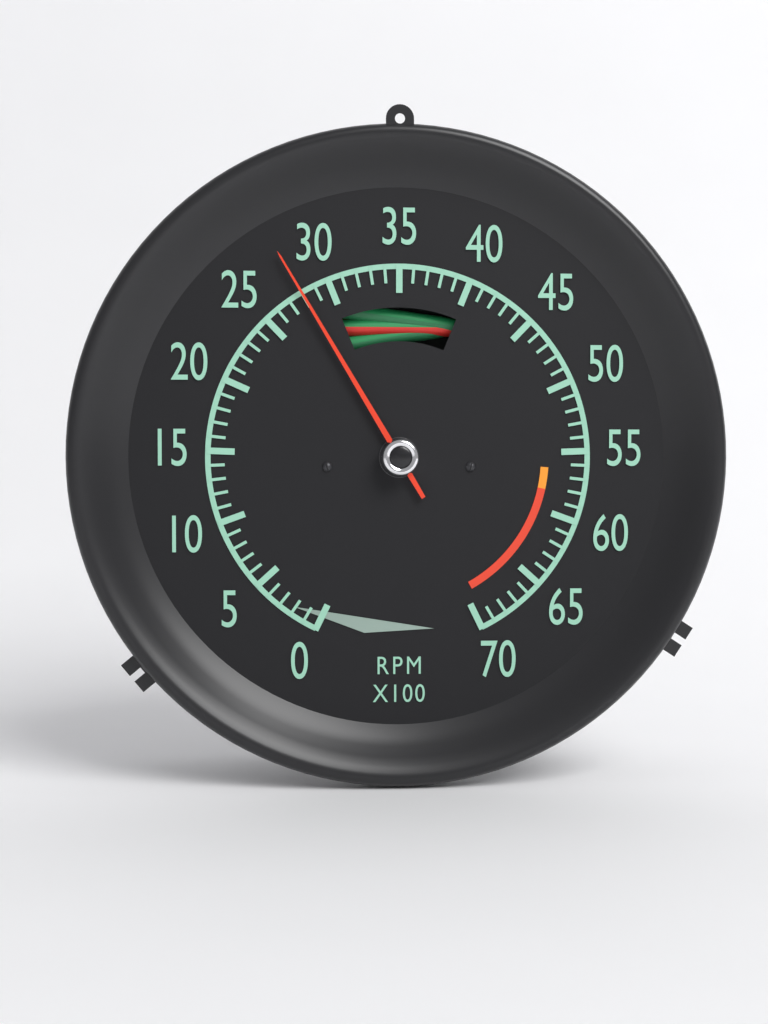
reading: 28 RPM x100
